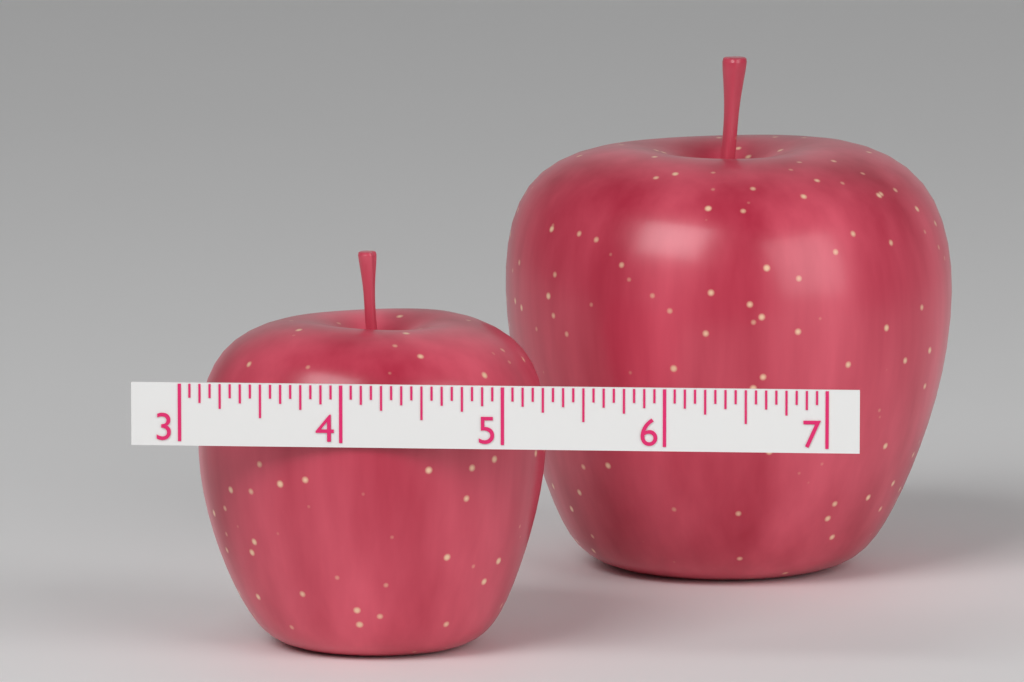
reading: 5.1875 (no unit)
